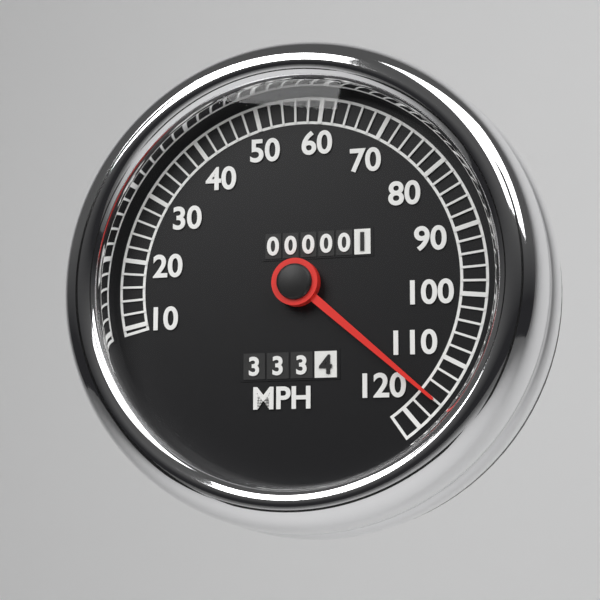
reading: 116 MPH
